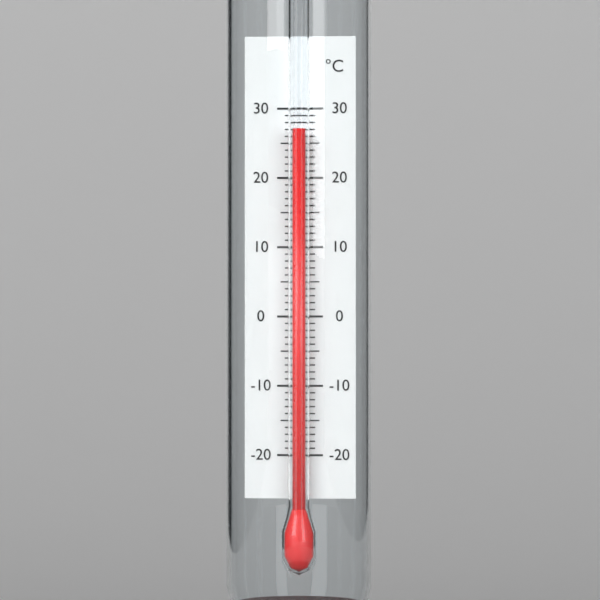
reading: 27 °C
